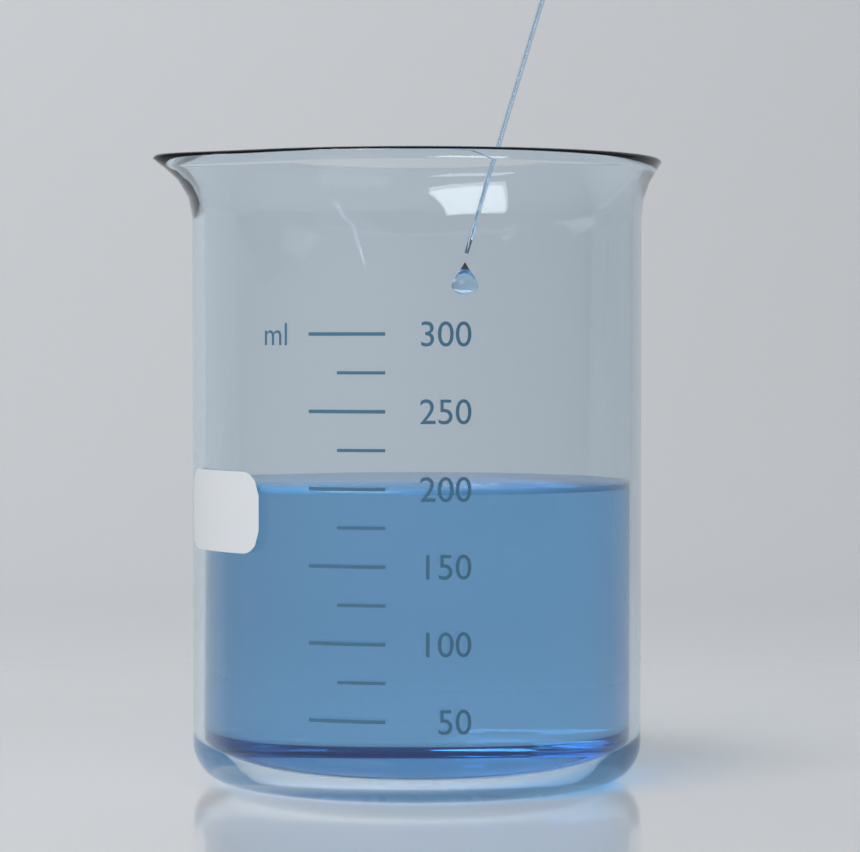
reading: 200 ml
